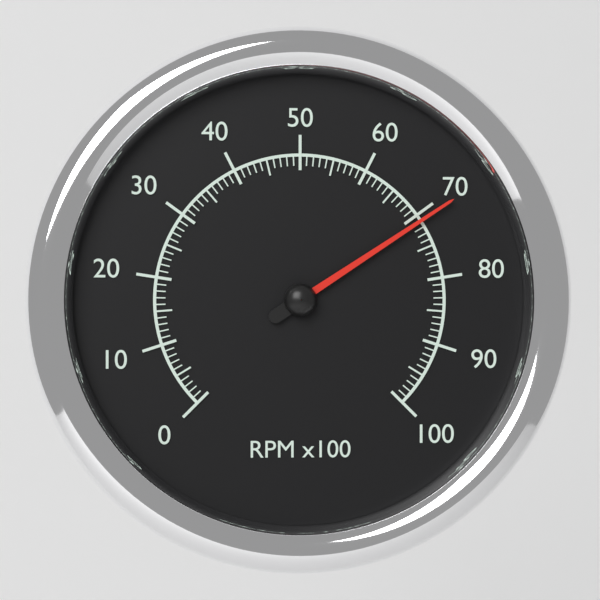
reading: 71 RPM x100
